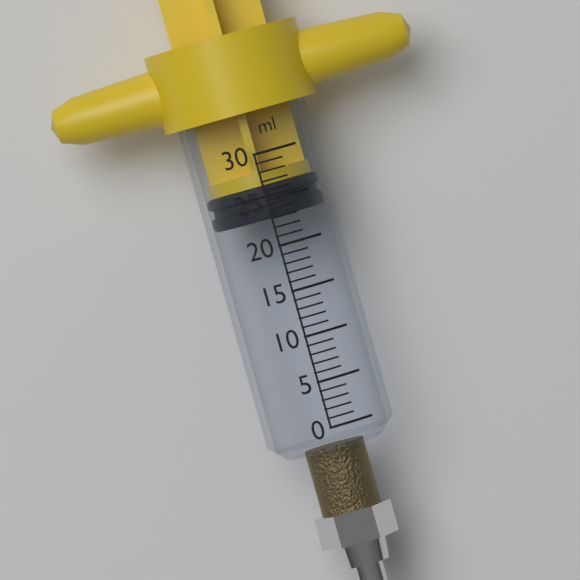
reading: 23 ml
